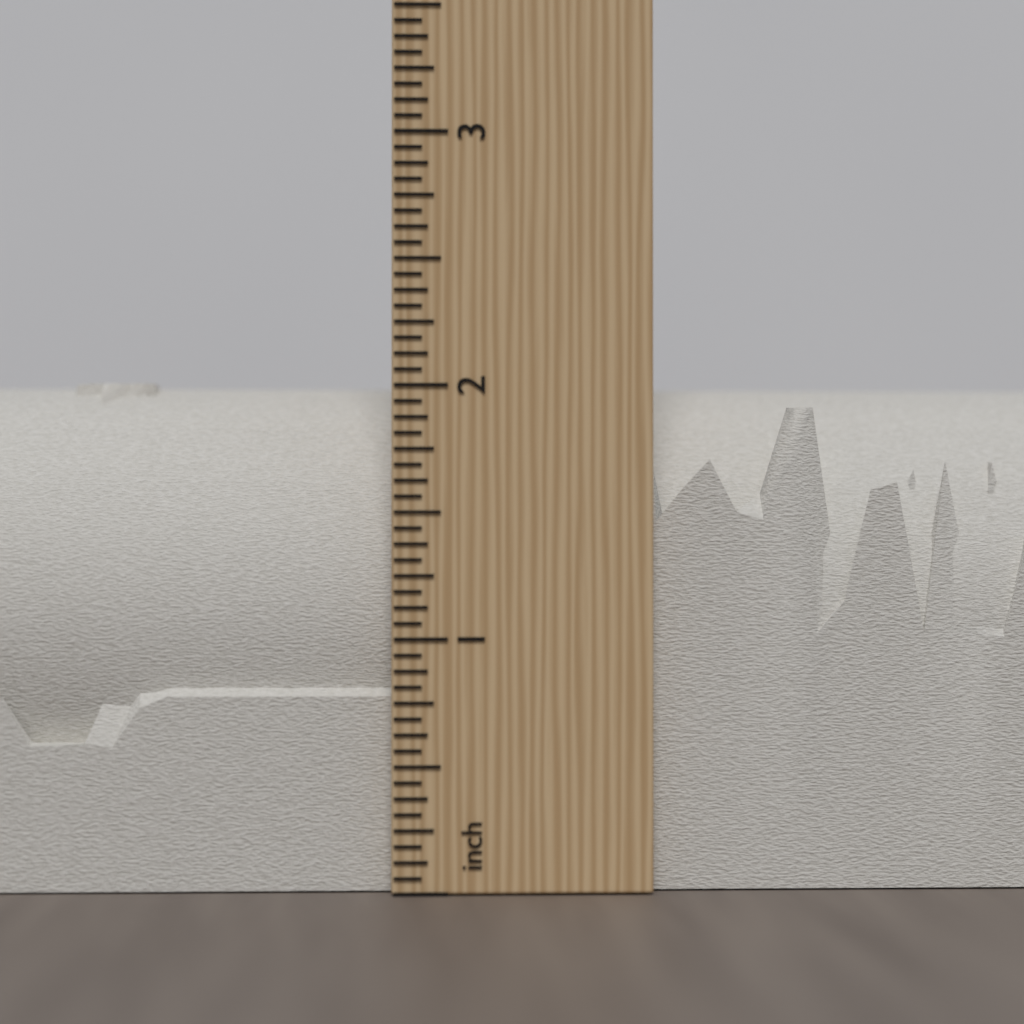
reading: 2.0625 inch
